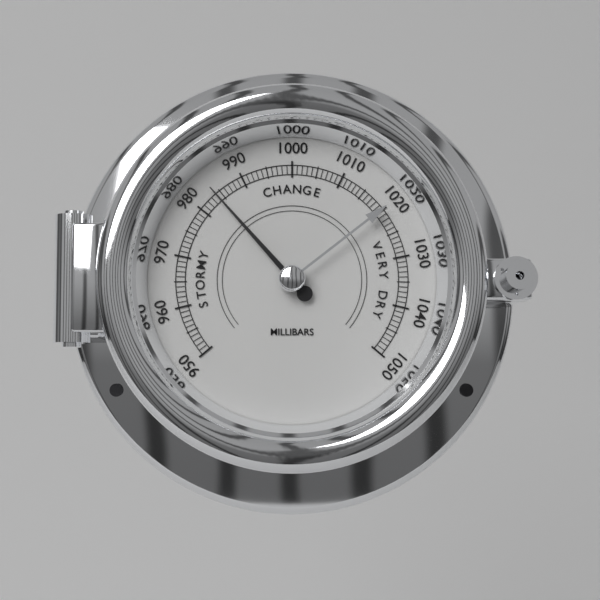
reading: 984 mbar
